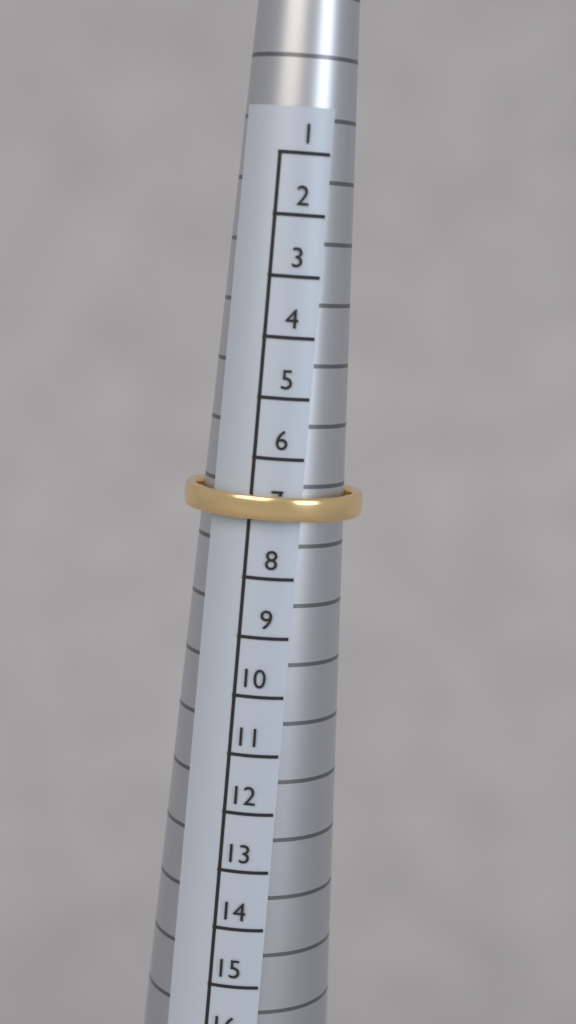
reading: 7 (no unit)
